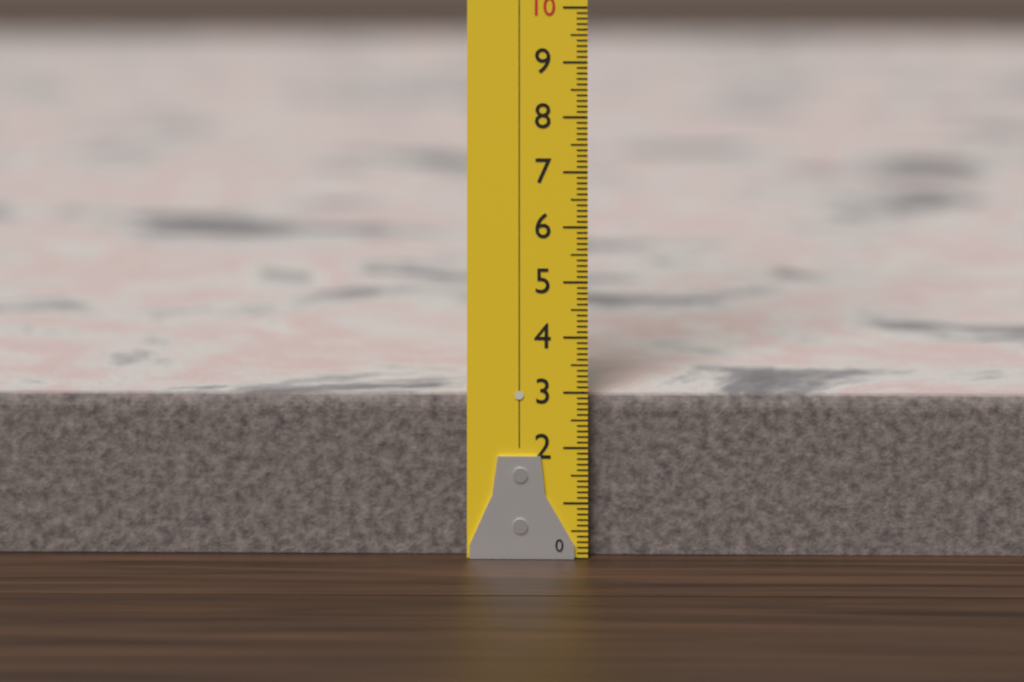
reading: 2.9 (no unit)
